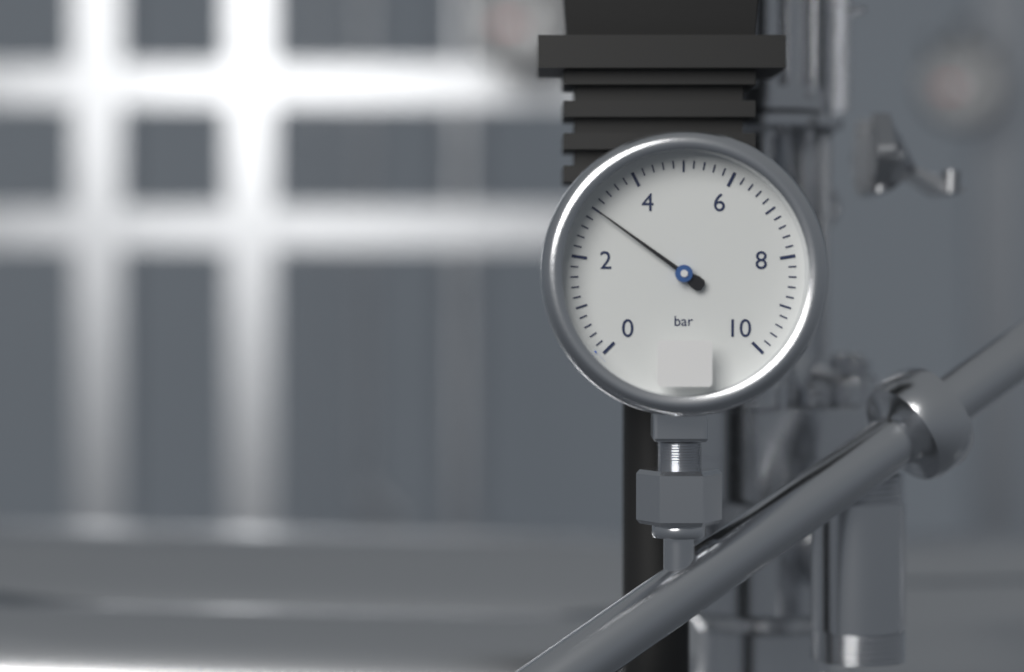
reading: 3.0 bar
